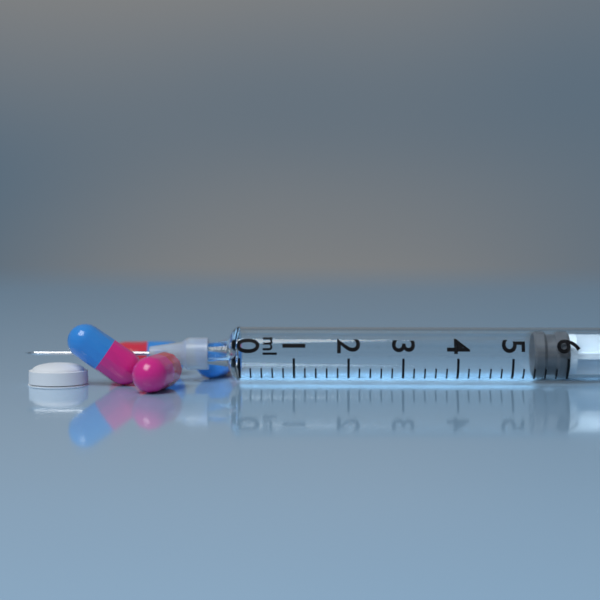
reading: 5.4 ml
